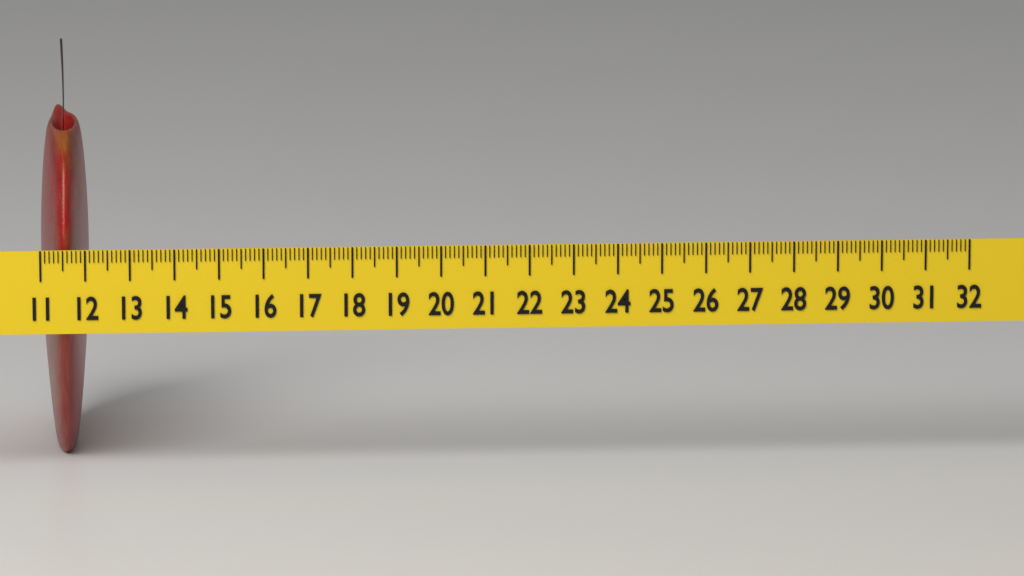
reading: 12.1 (no unit)
